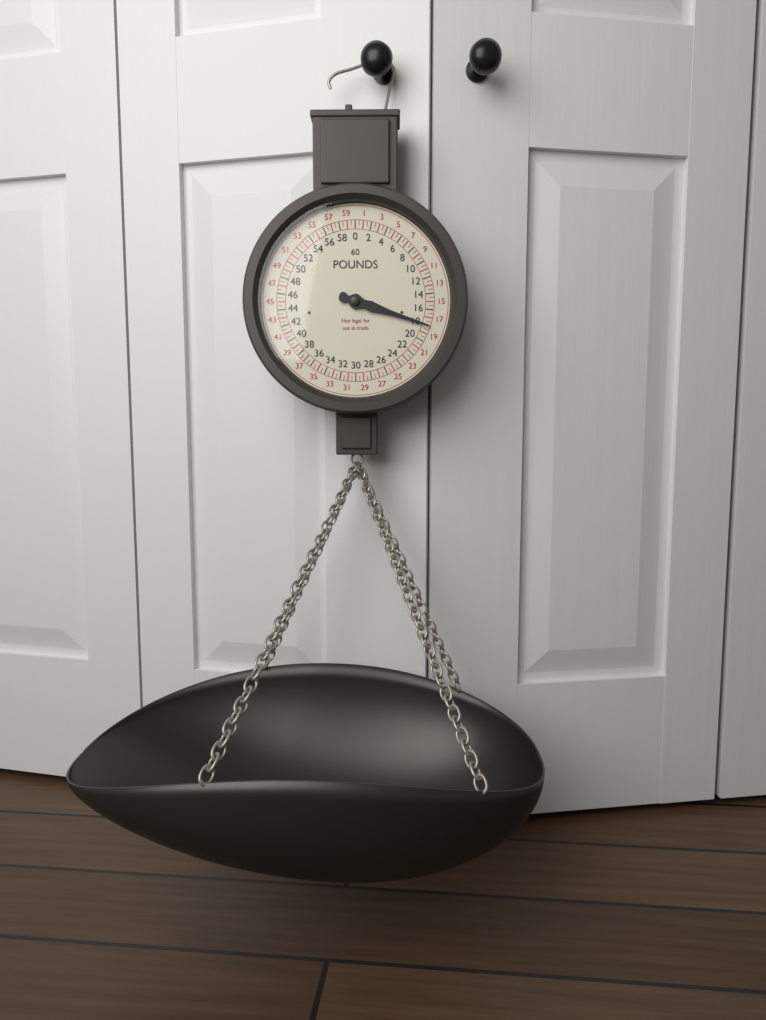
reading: 18.0 lb
